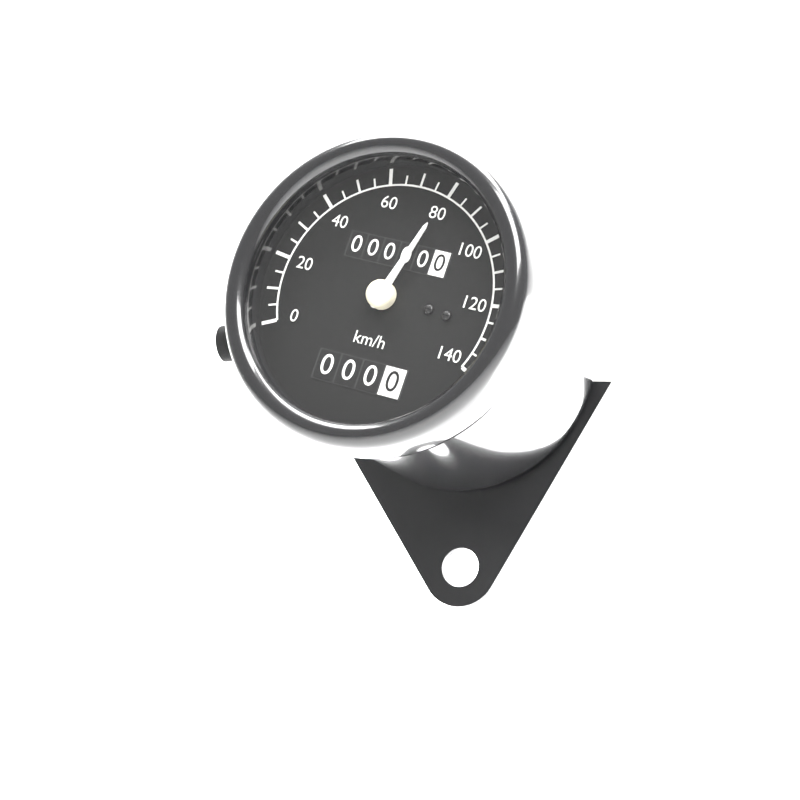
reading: 80 km/h
